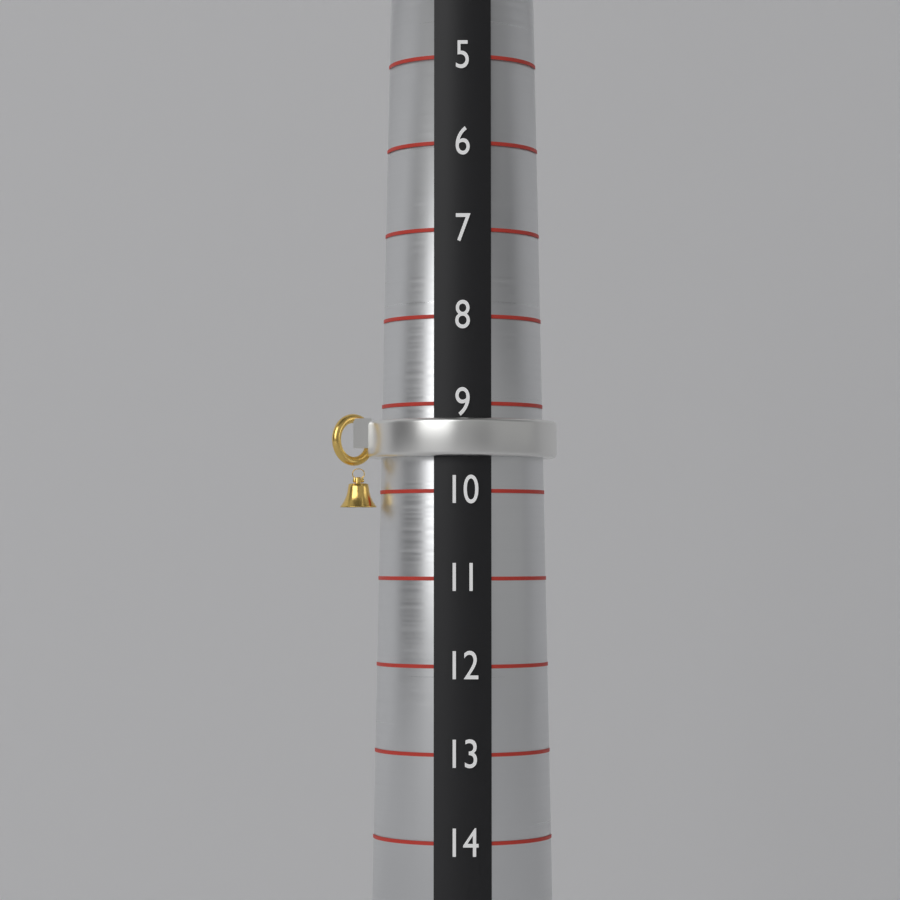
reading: 9.6 (no unit)
